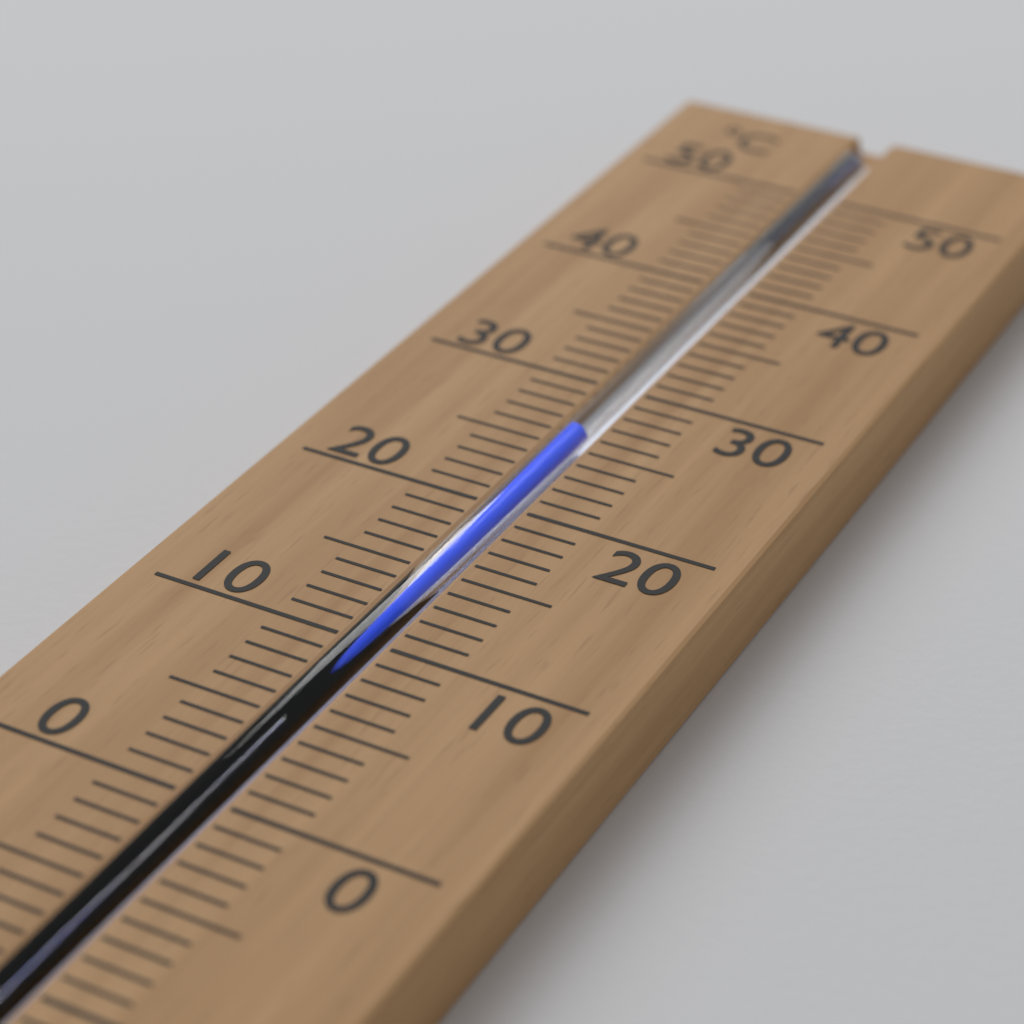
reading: 26 °C
